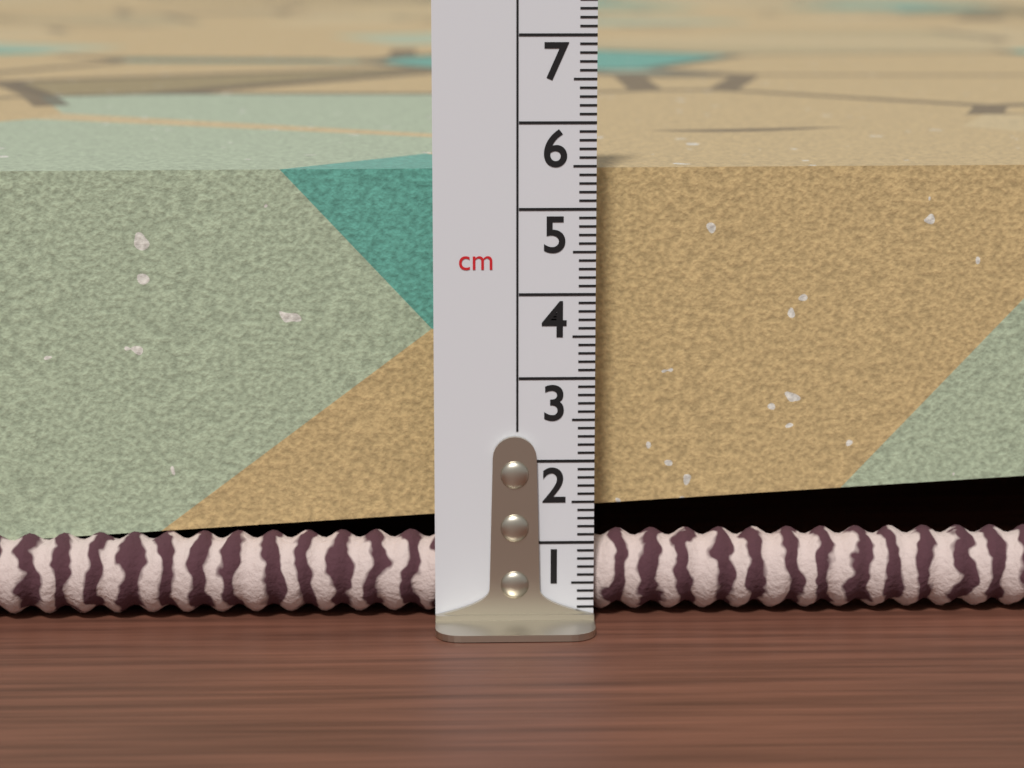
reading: 5.4 cm
